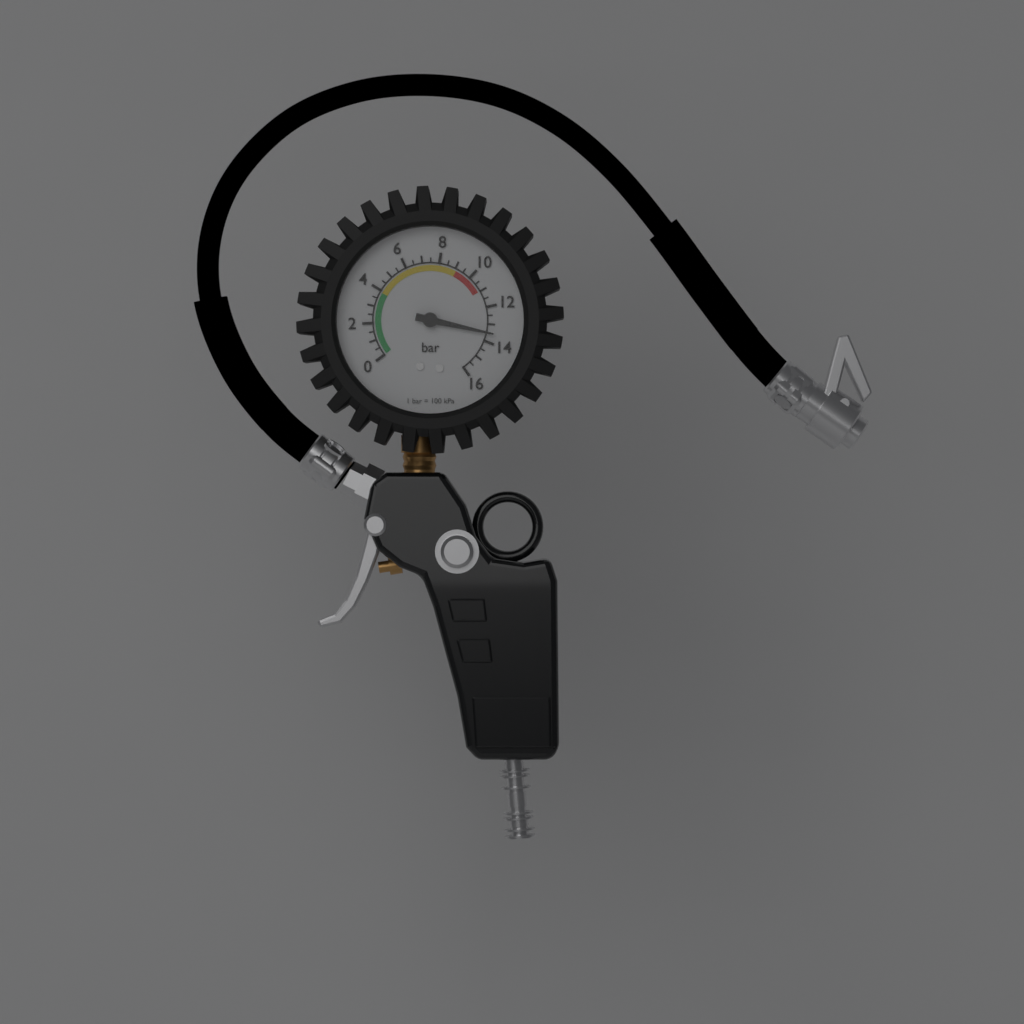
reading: 13.5 bar
